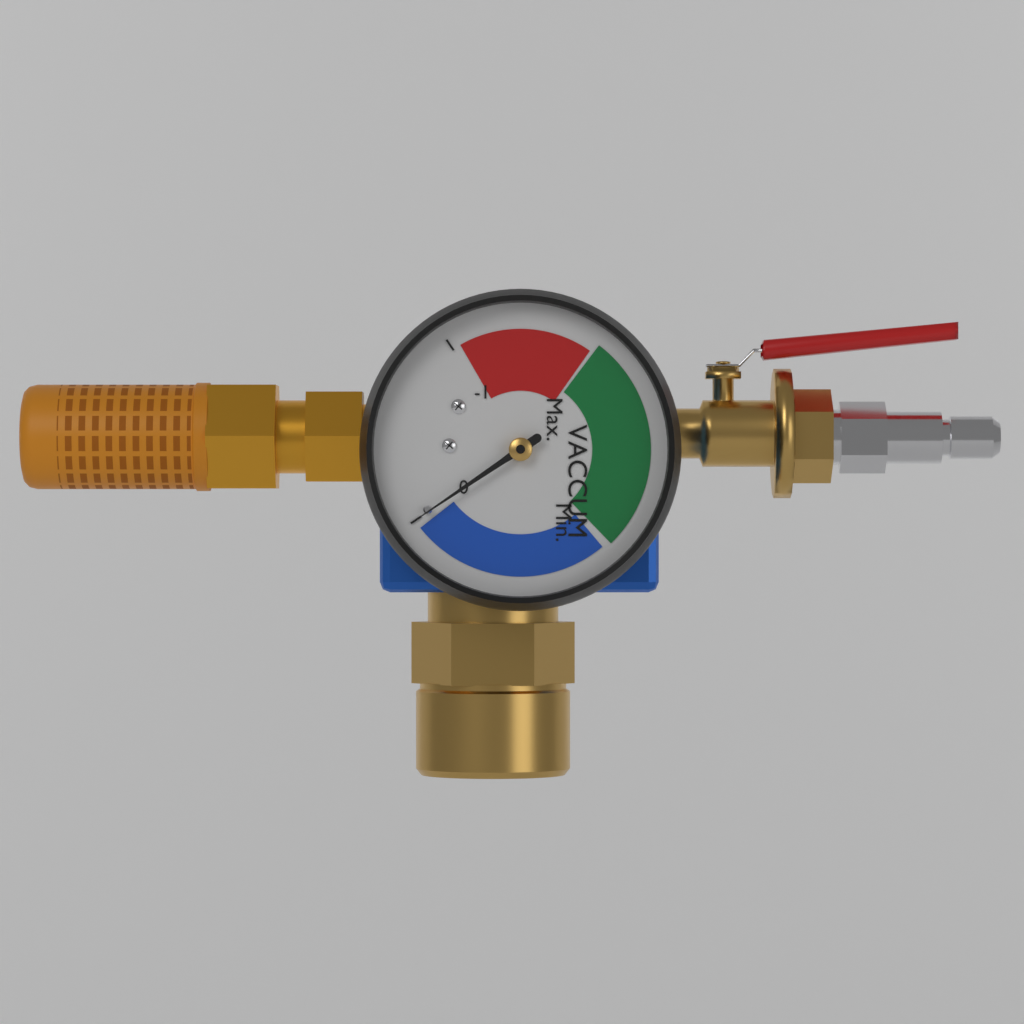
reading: 0 (no unit)
